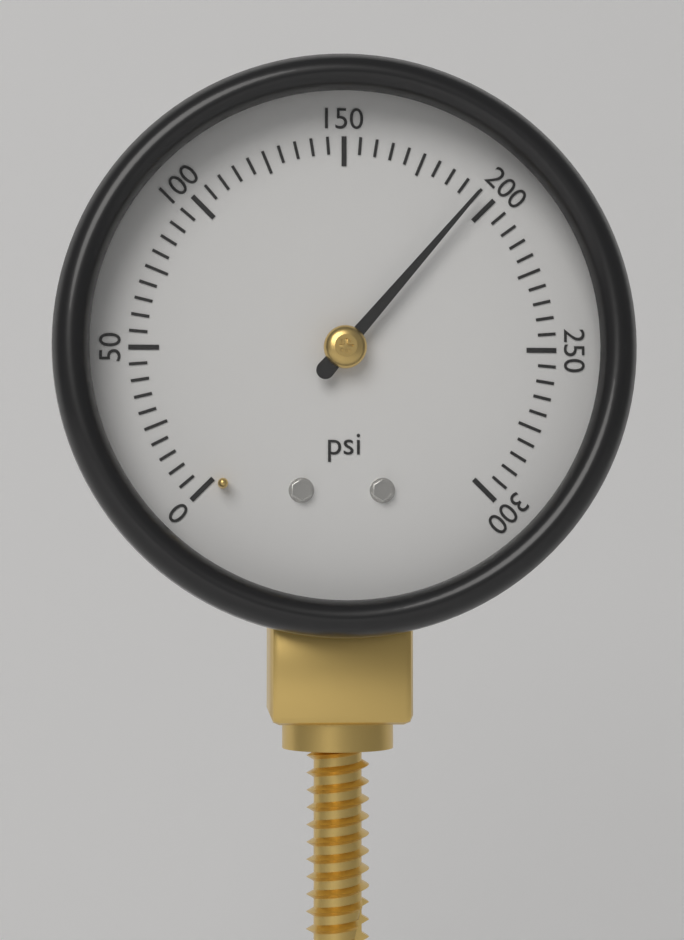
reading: 195 psi
